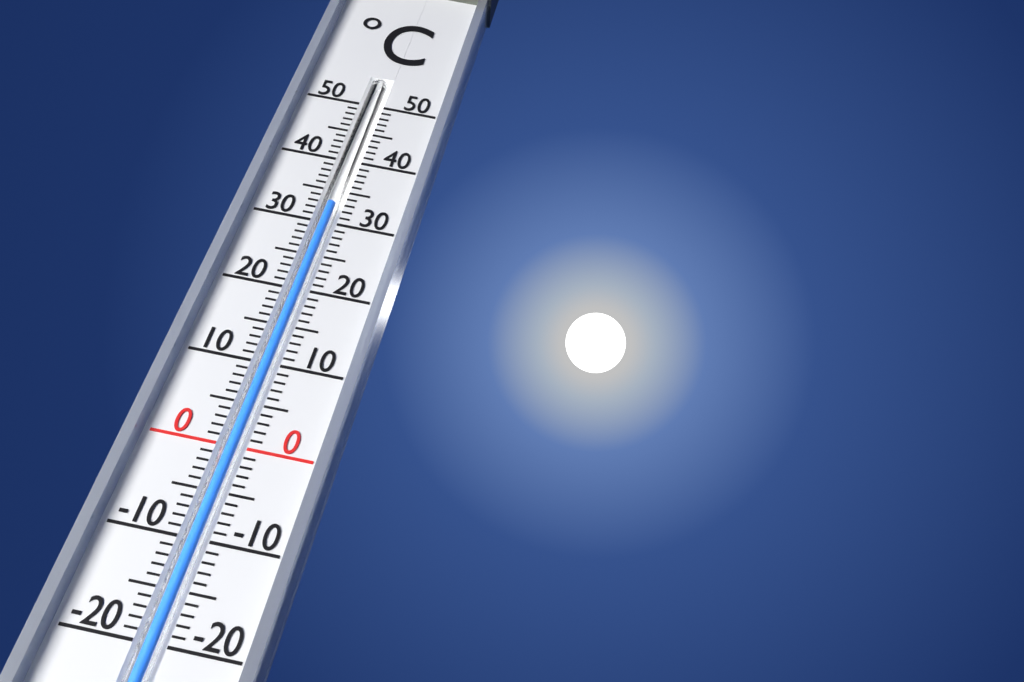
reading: 33 °C
